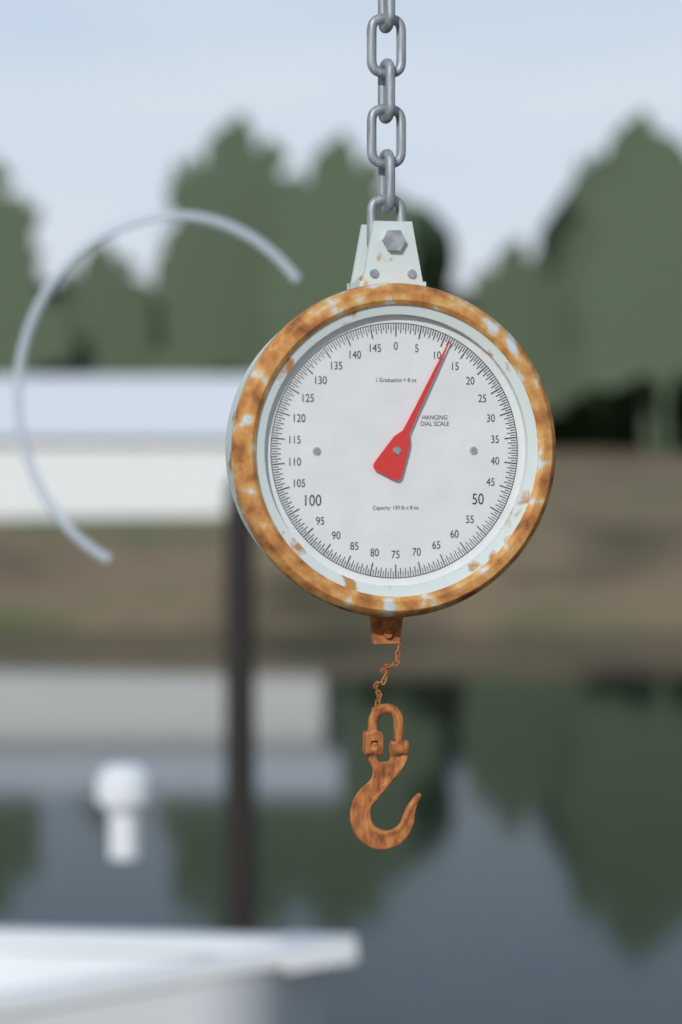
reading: 11.0 lb
